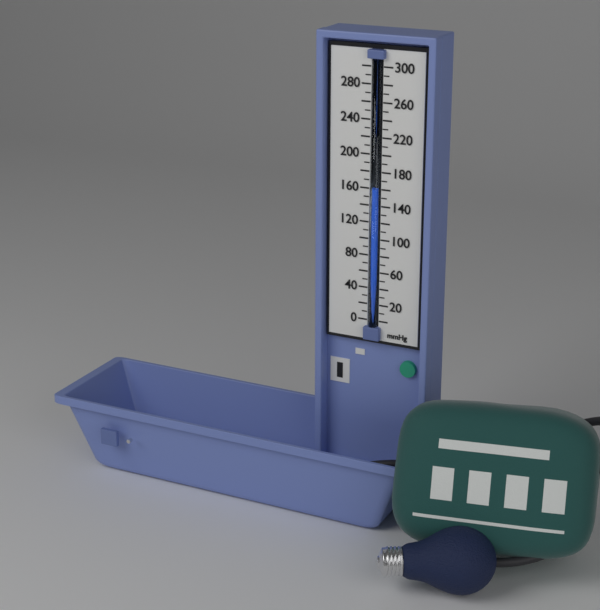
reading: 160 mmHg
